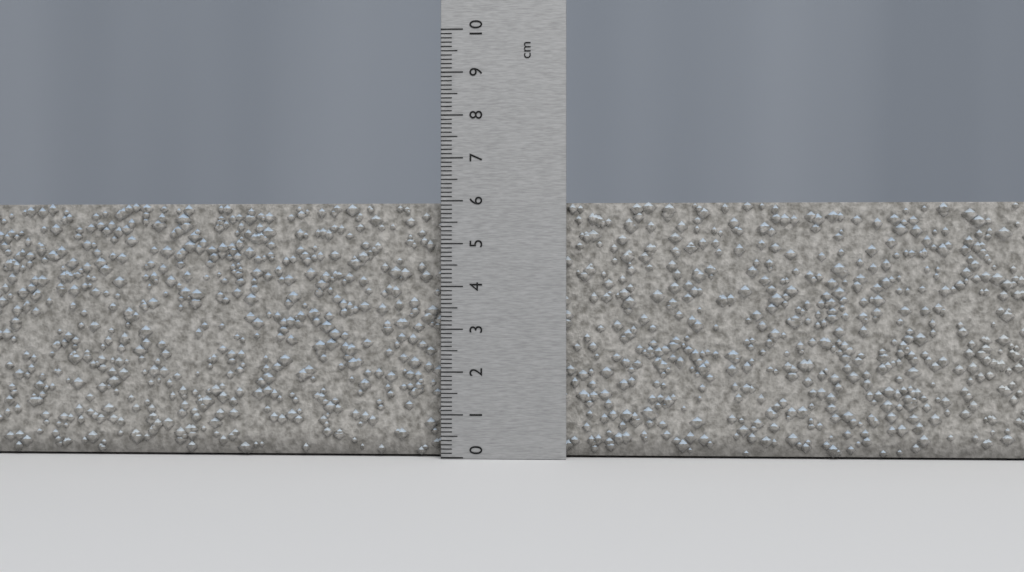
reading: 6.0 cm
